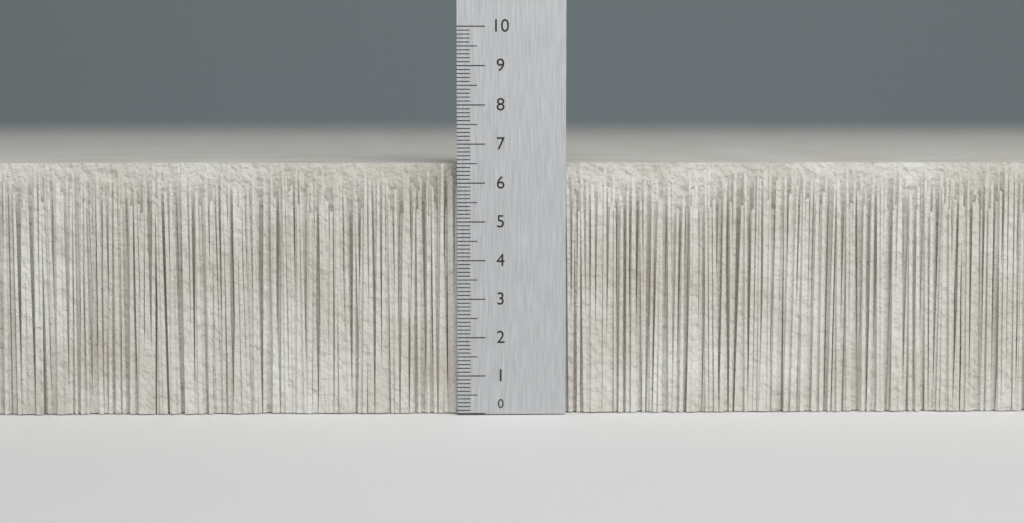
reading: 6.5 (no unit)
